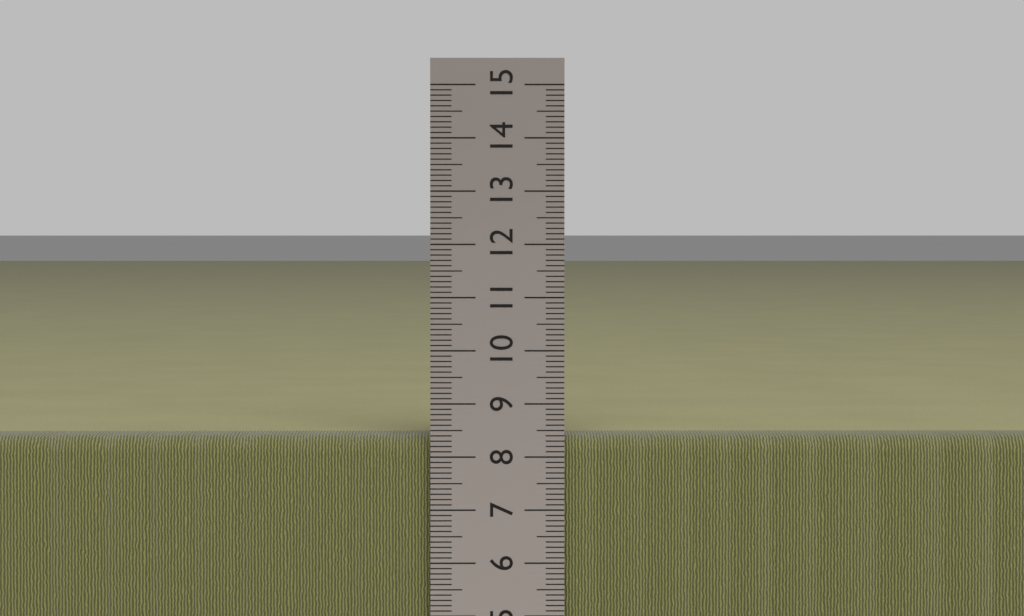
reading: 8.4 cm
